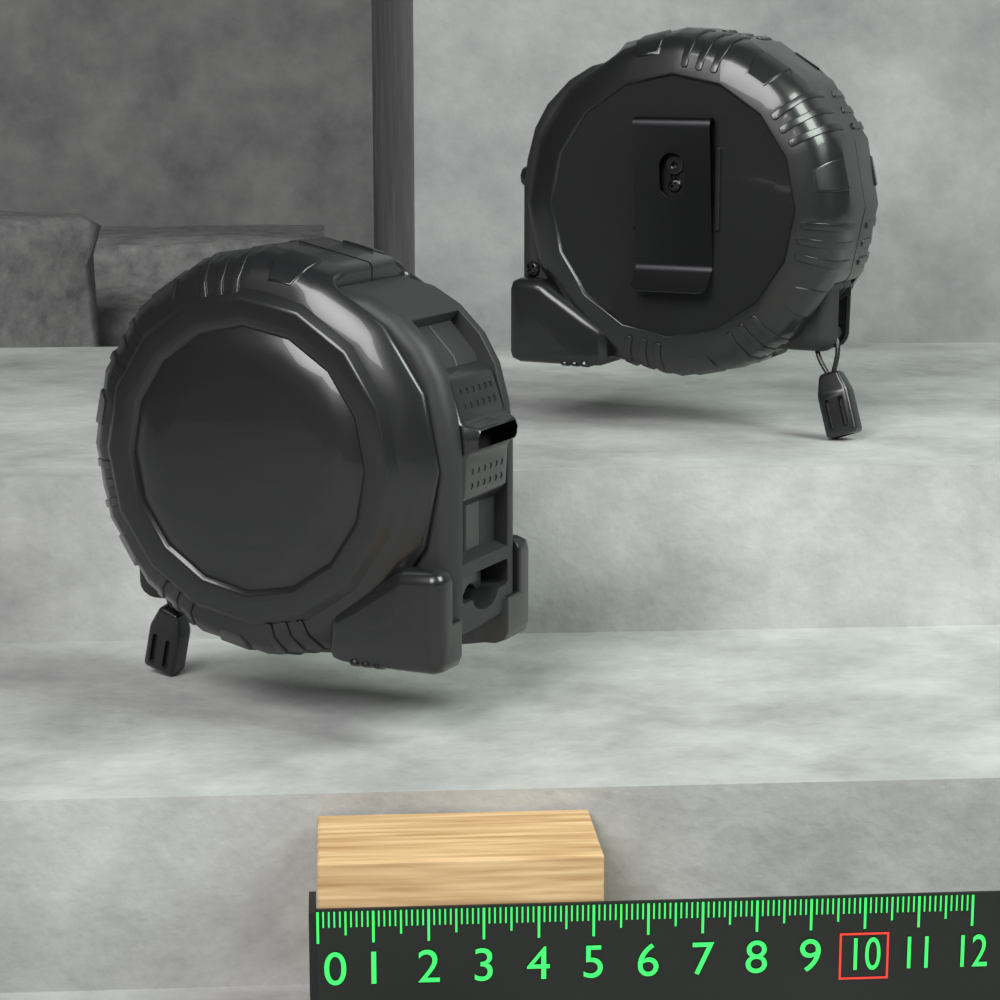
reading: 5.2 (no unit)
